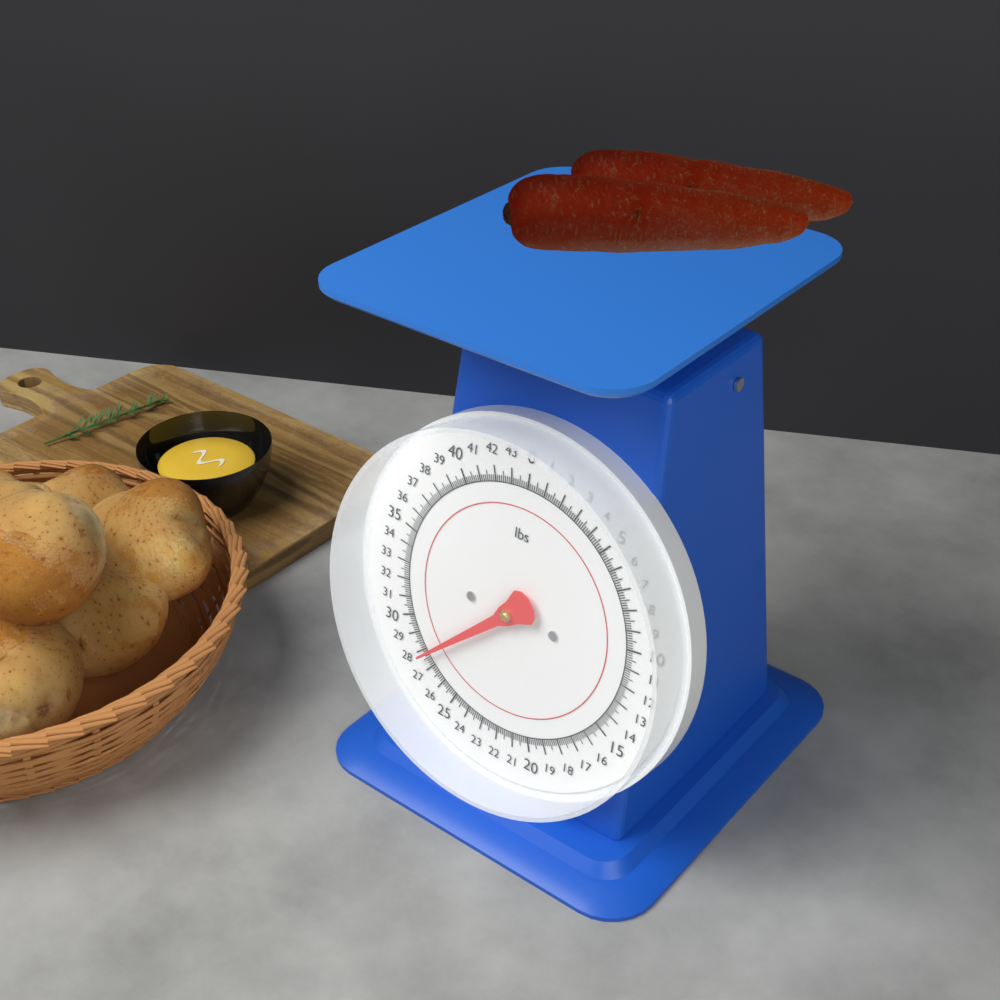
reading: 27.750 lbs
